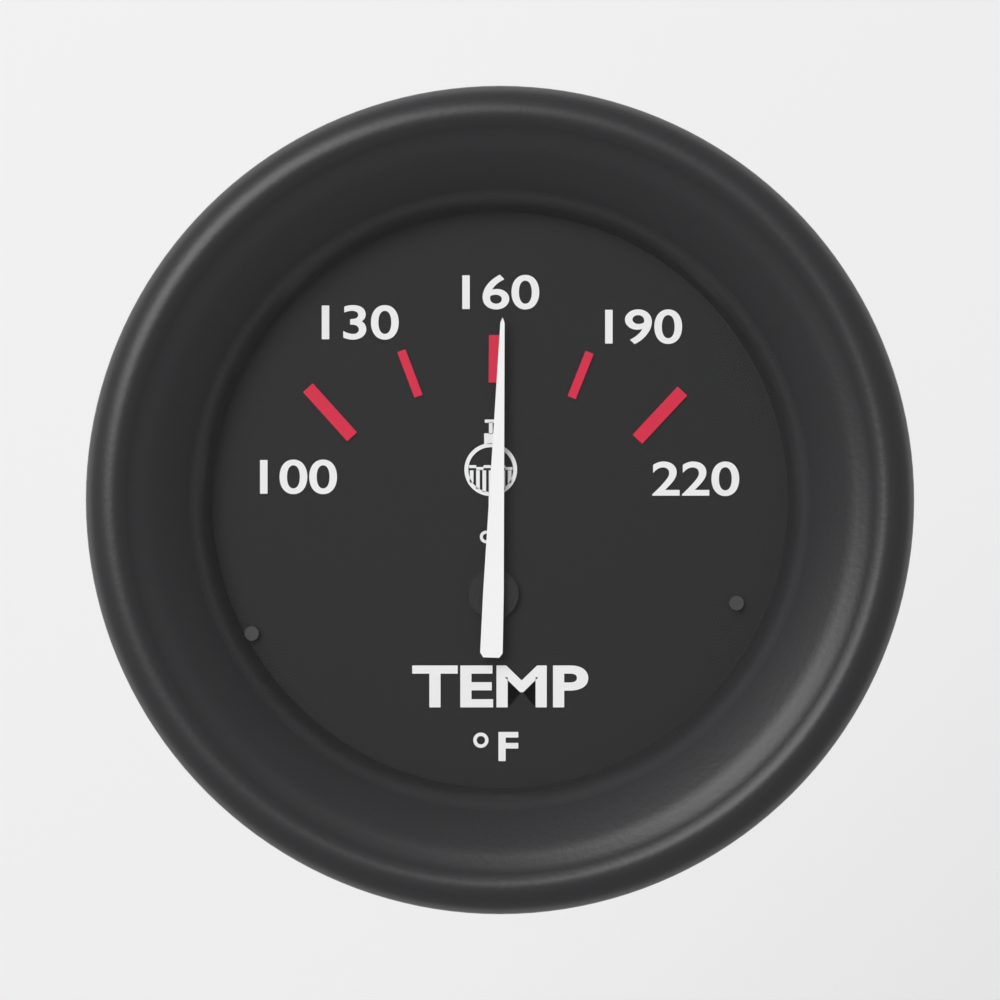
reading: 162 °F
